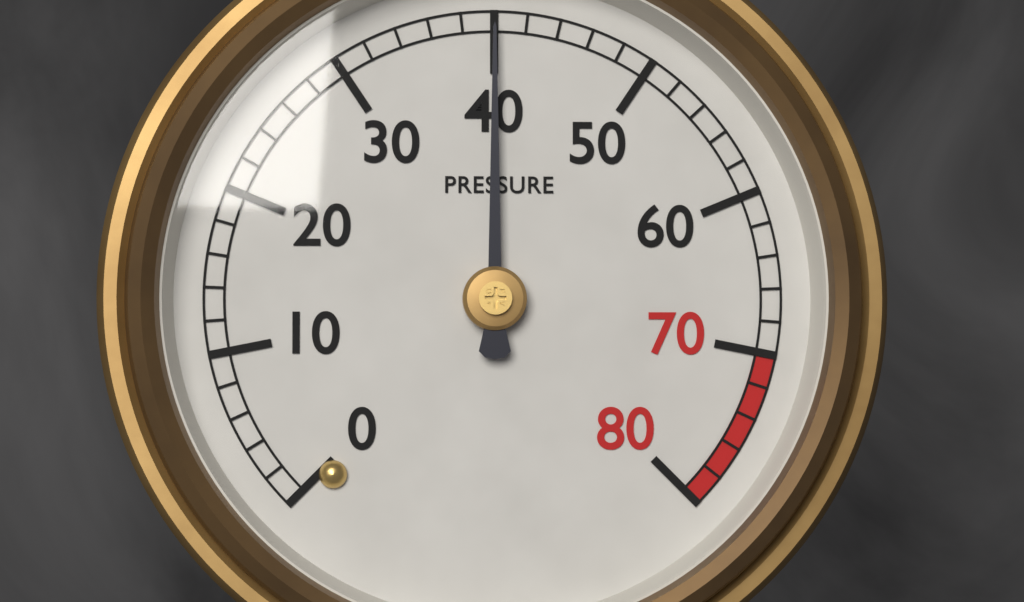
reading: 40 (no unit)
